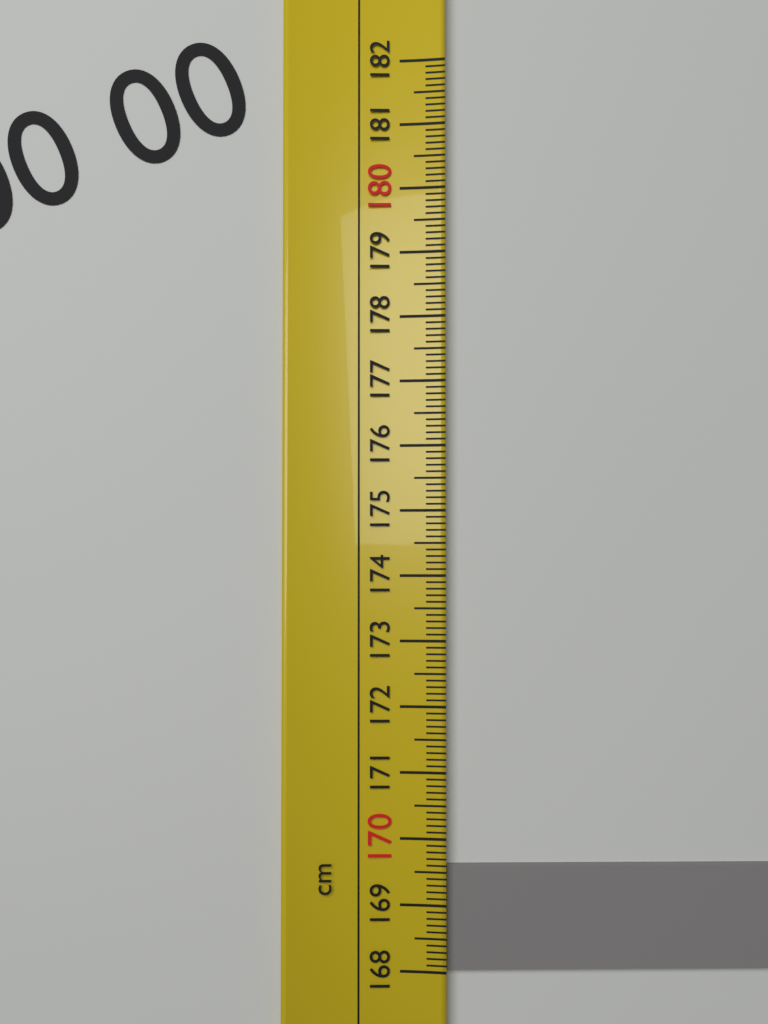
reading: 169.6 cm
